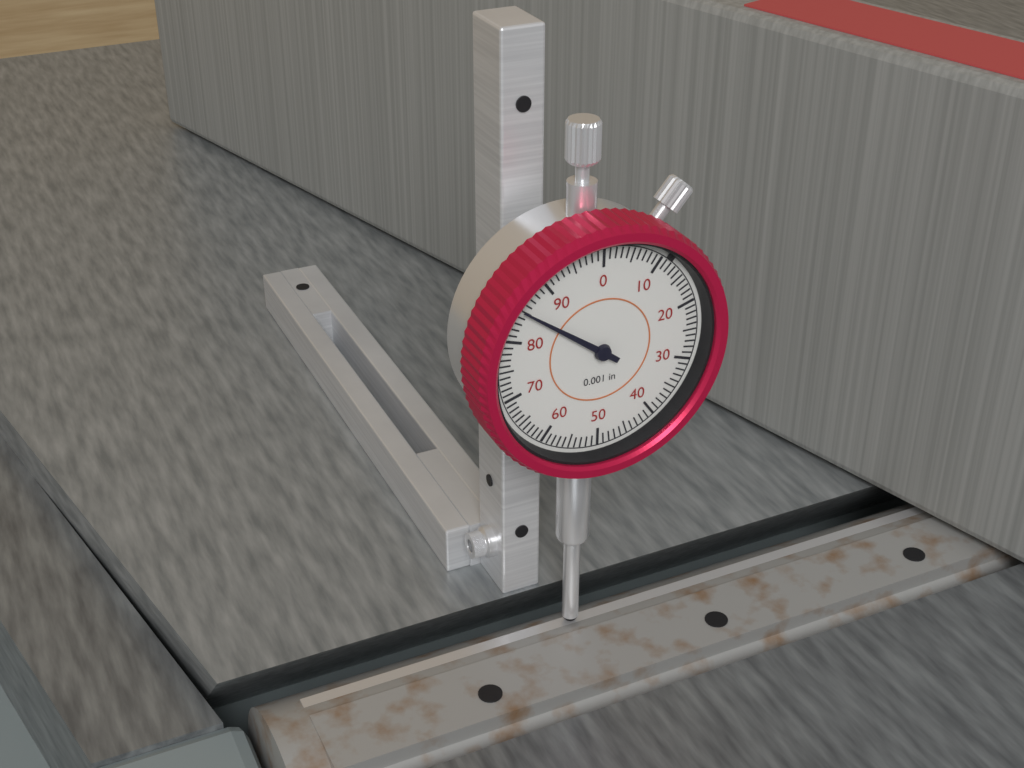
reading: 0.085 in
